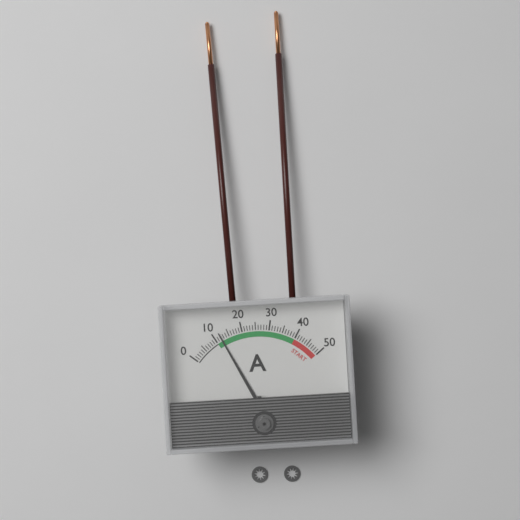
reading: 12 A
